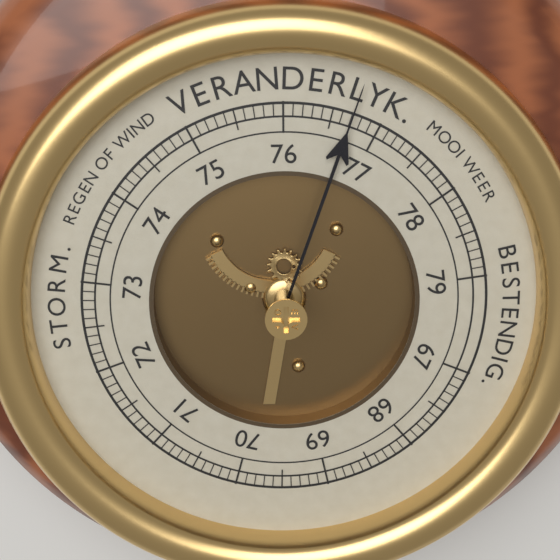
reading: 76.7 (no unit)
